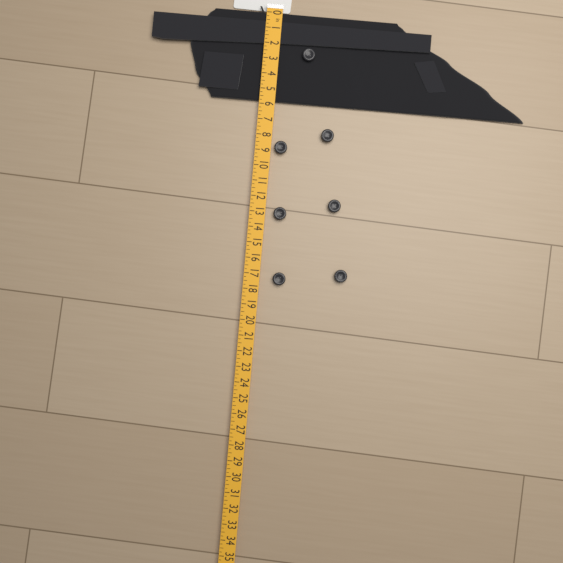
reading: 5.75 in
